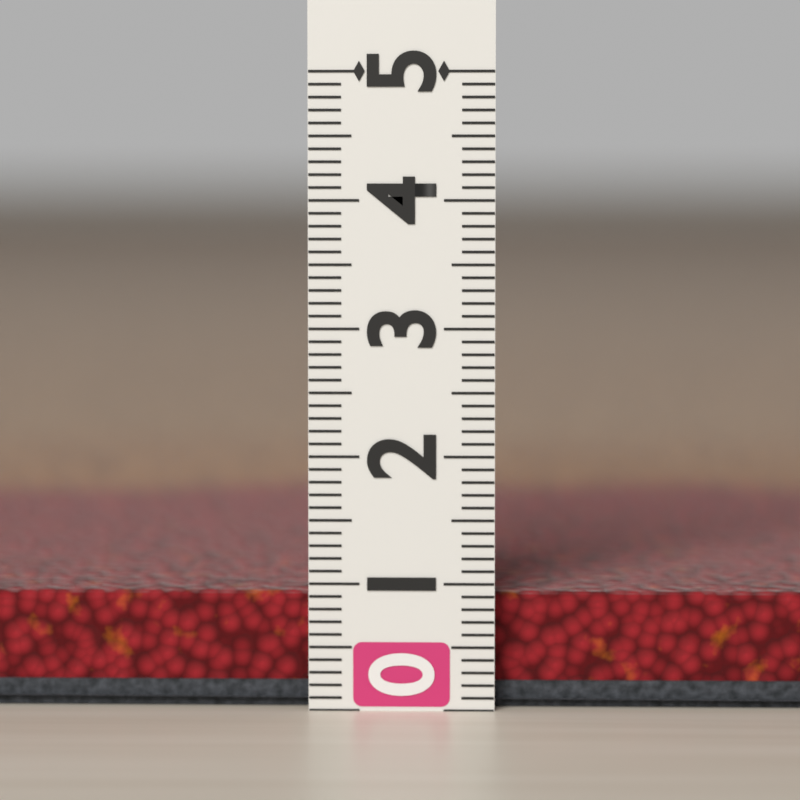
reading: 0.9 (no unit)
